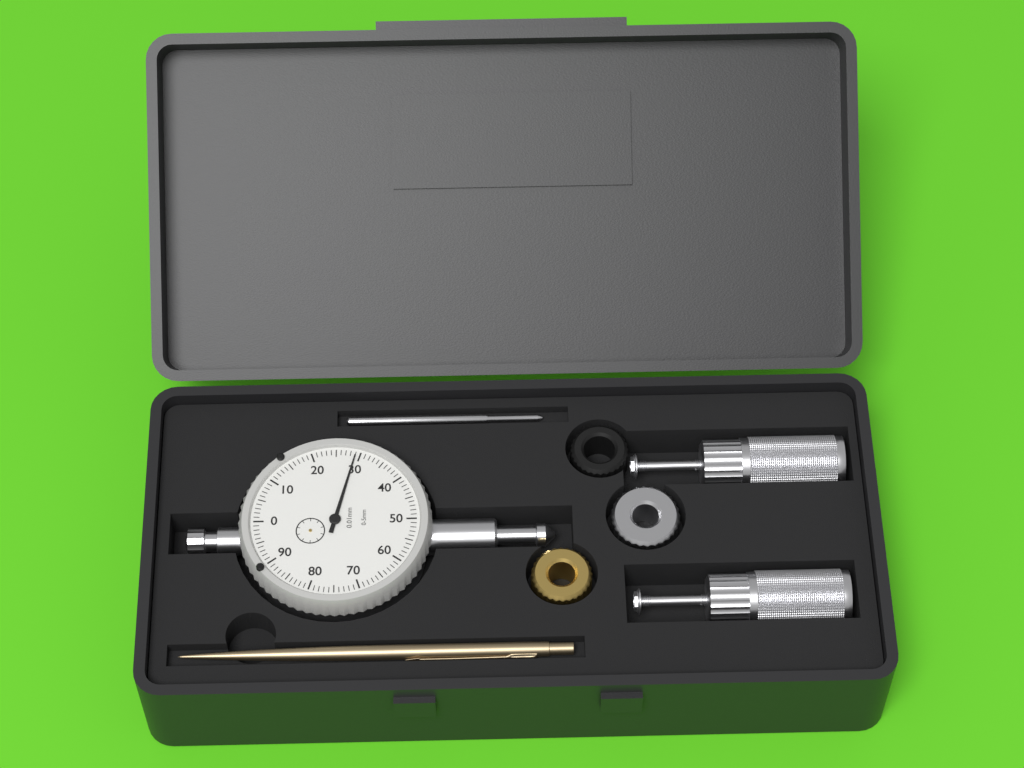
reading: 0.29 mm
